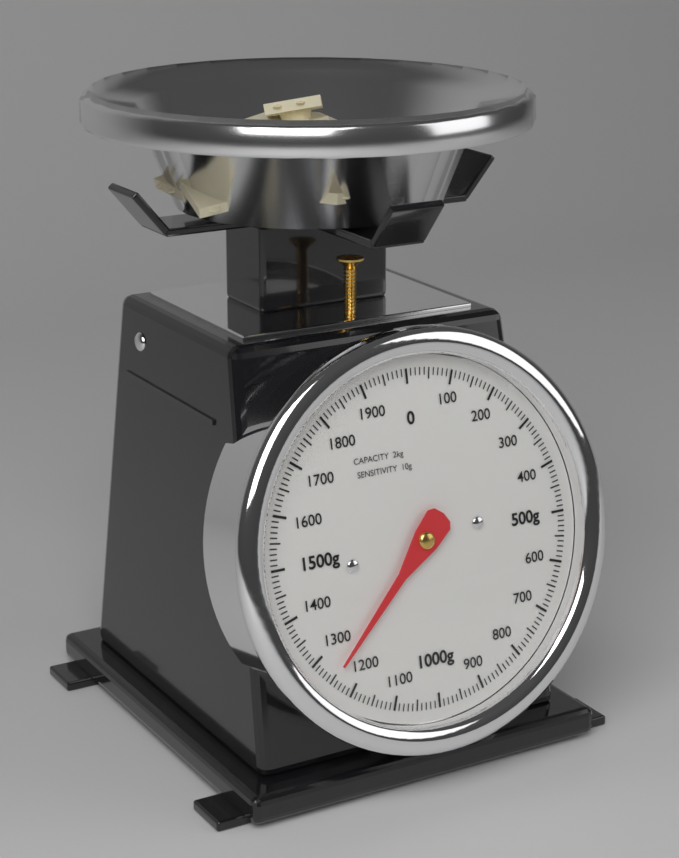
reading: 1250 g
